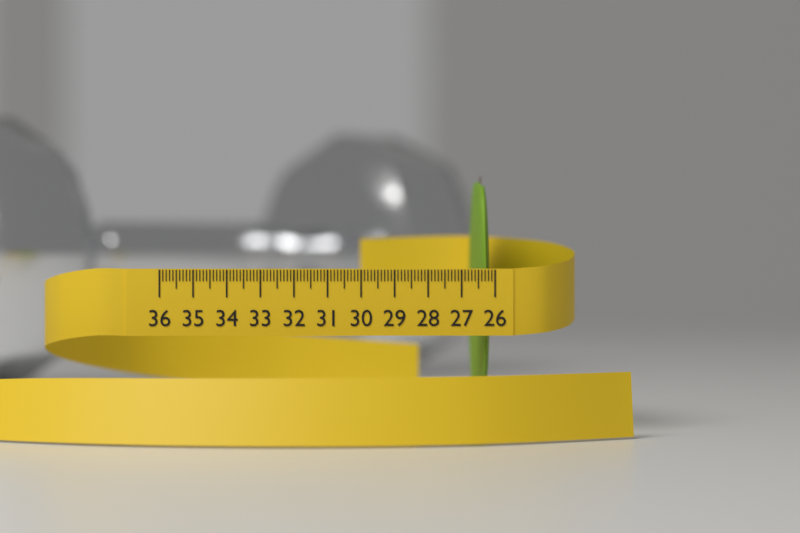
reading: 26.5 (no unit)
